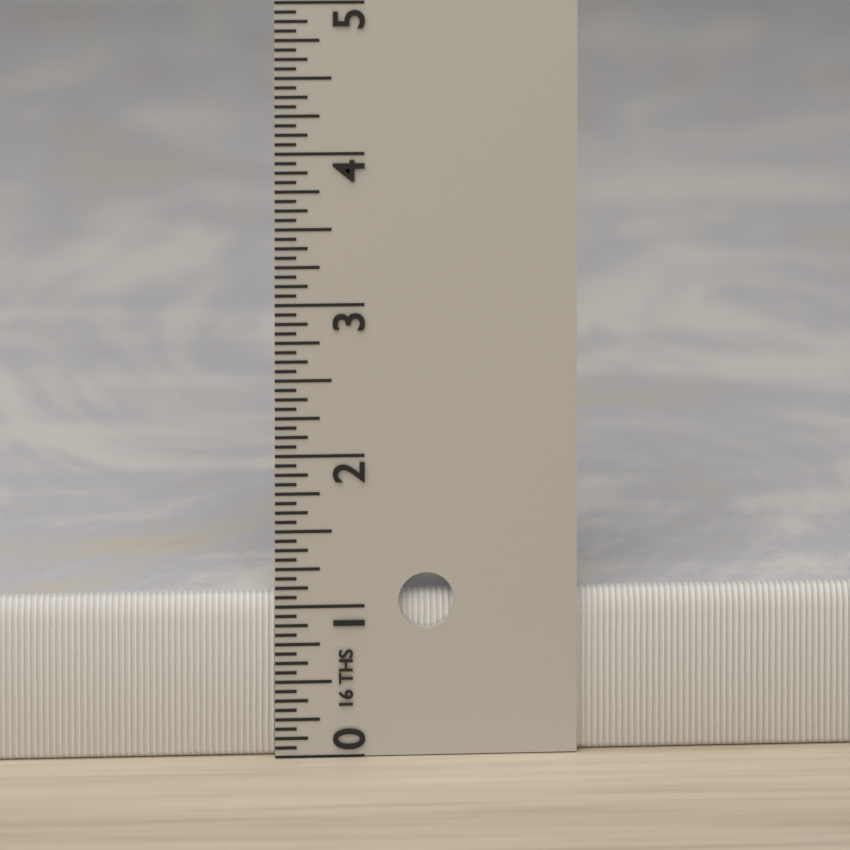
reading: 1.0625 in
